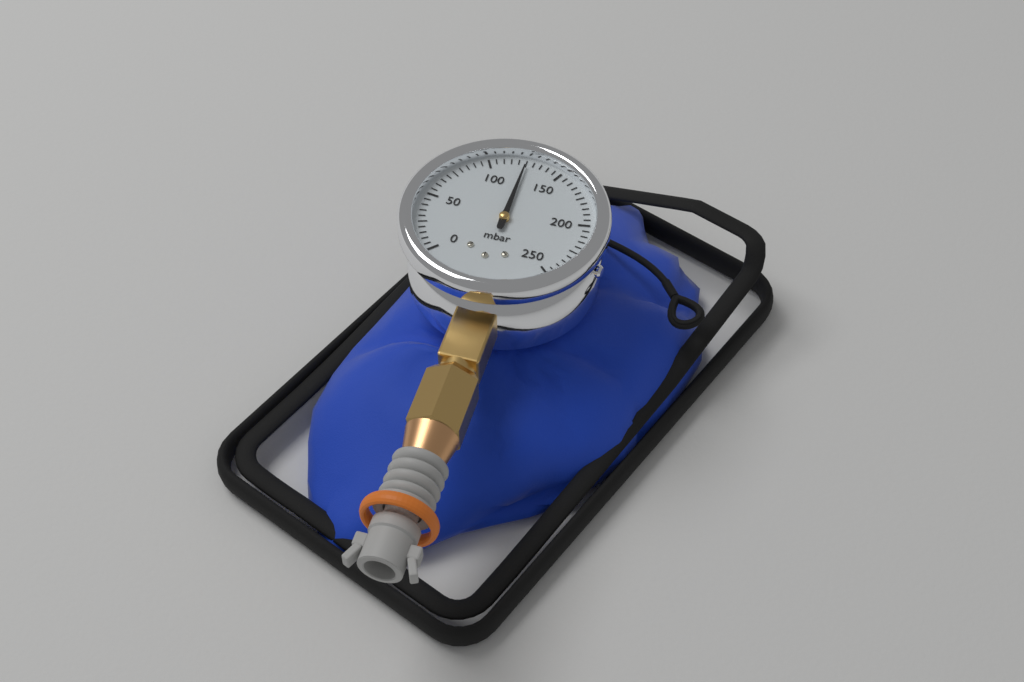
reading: 125 mbar
